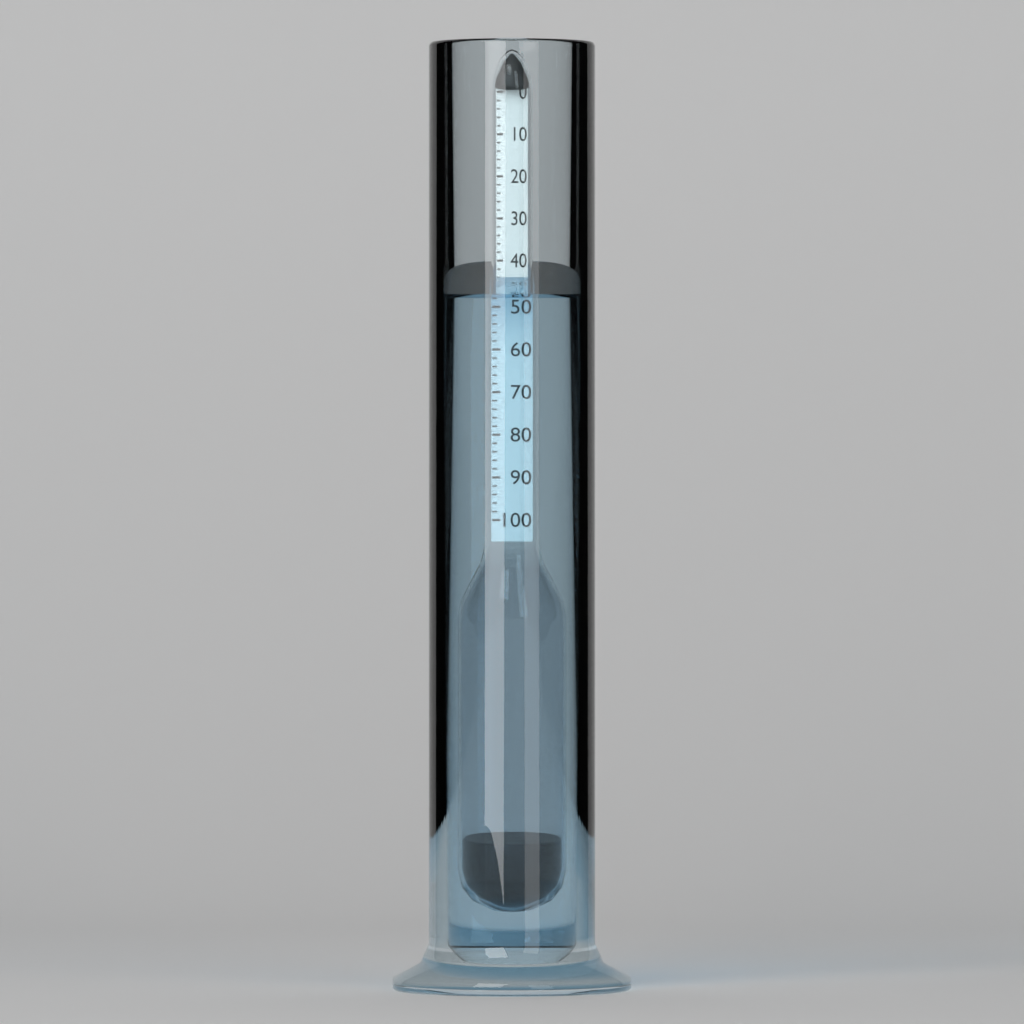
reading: 44 (no unit)
